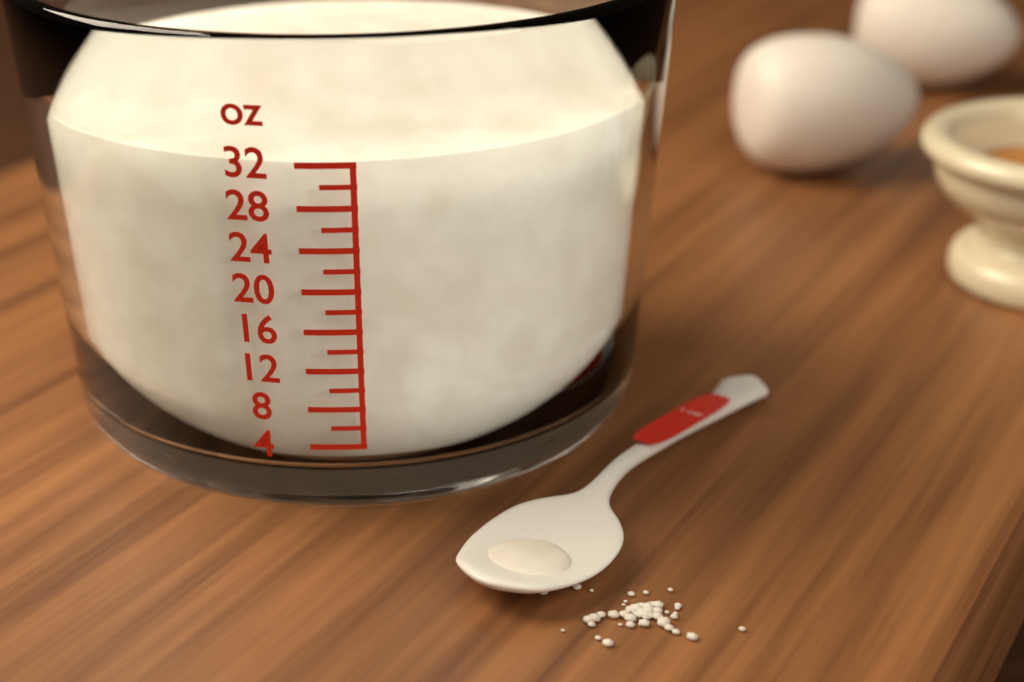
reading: 32 oz
